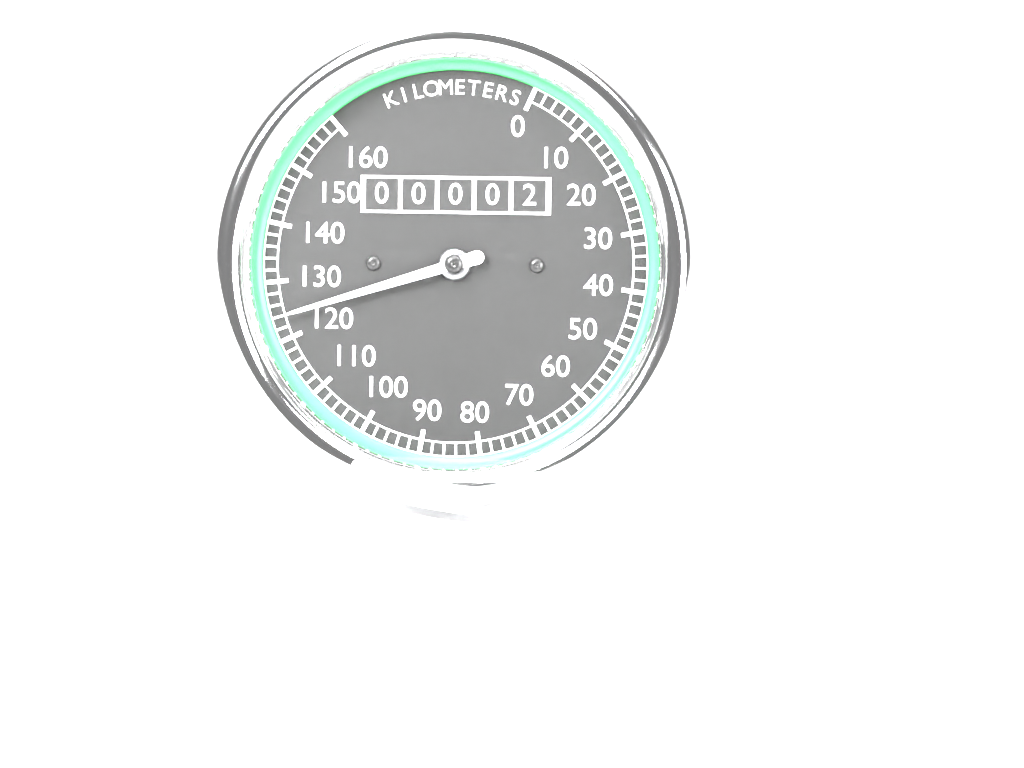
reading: 124 km/h
